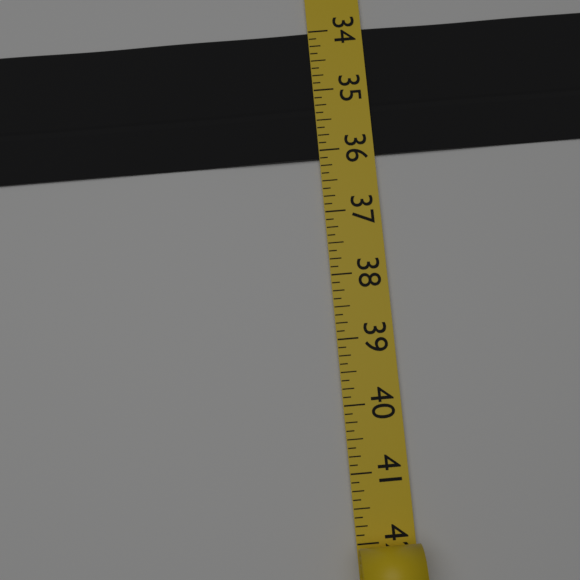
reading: 36.125 (no unit)
